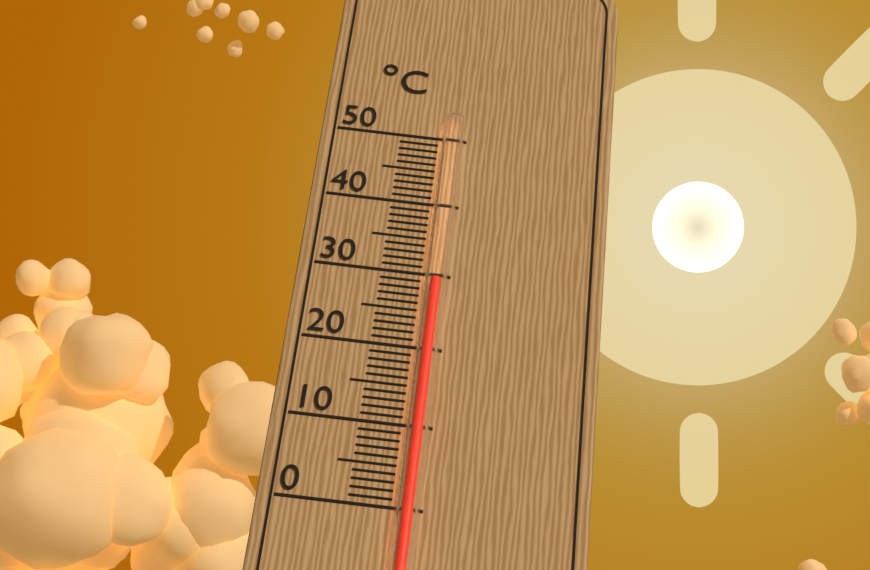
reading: 29 °C
